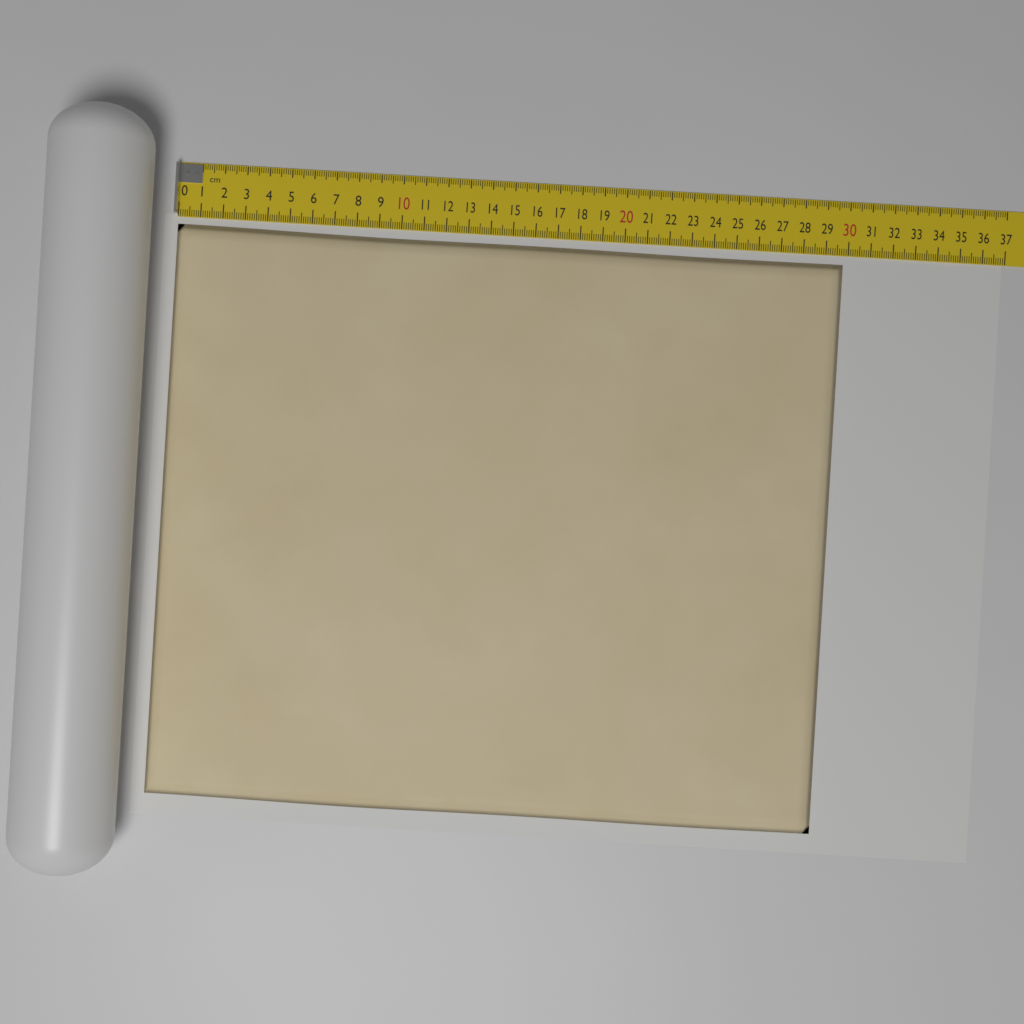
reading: 29.8 cm
